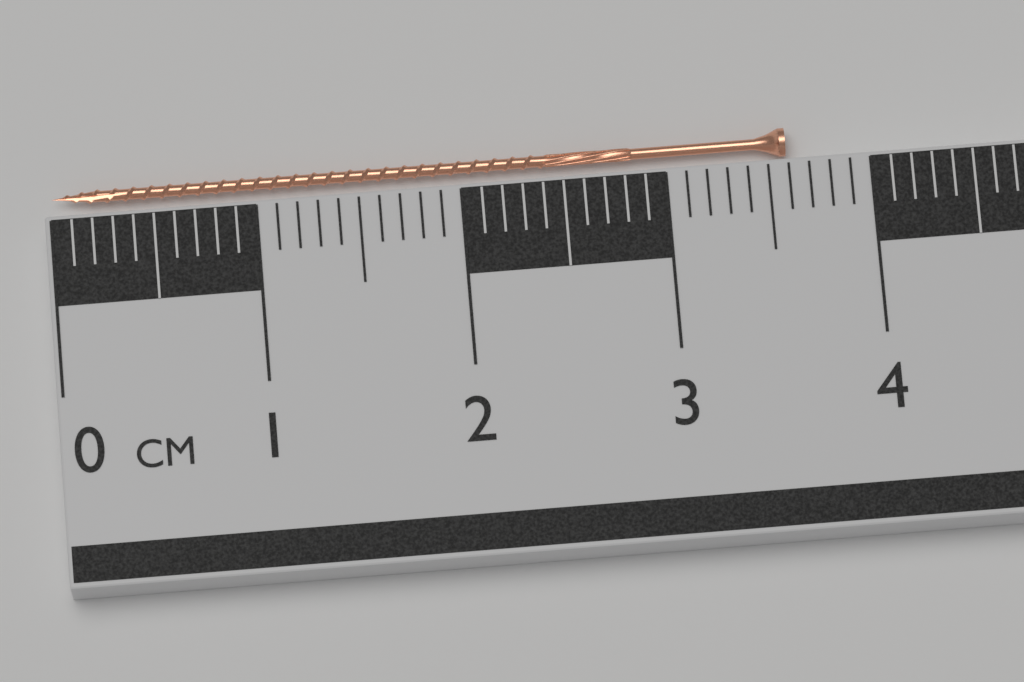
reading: 3.6 cm
